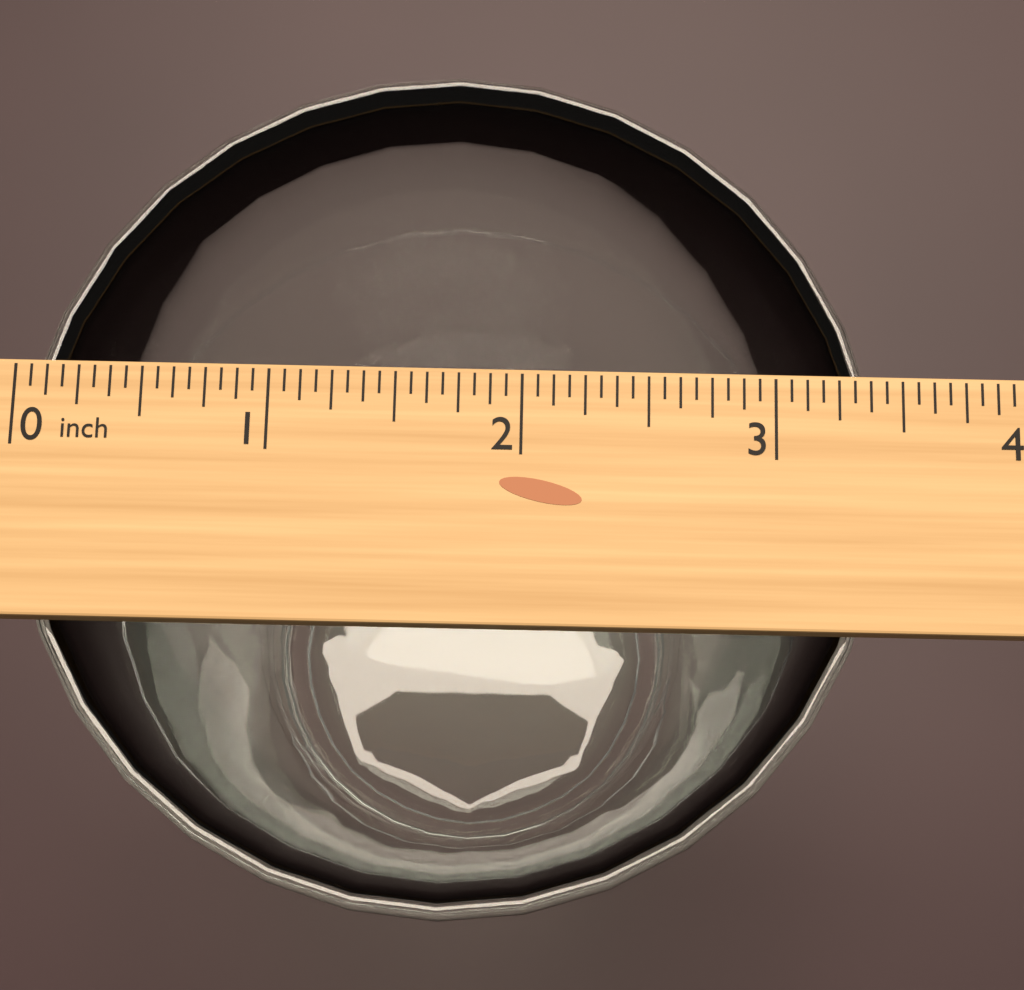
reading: 3.4375 inch
